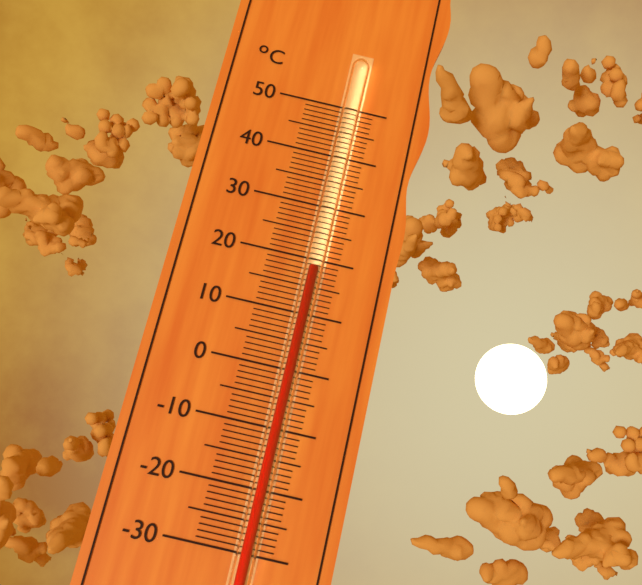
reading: 18 °C
